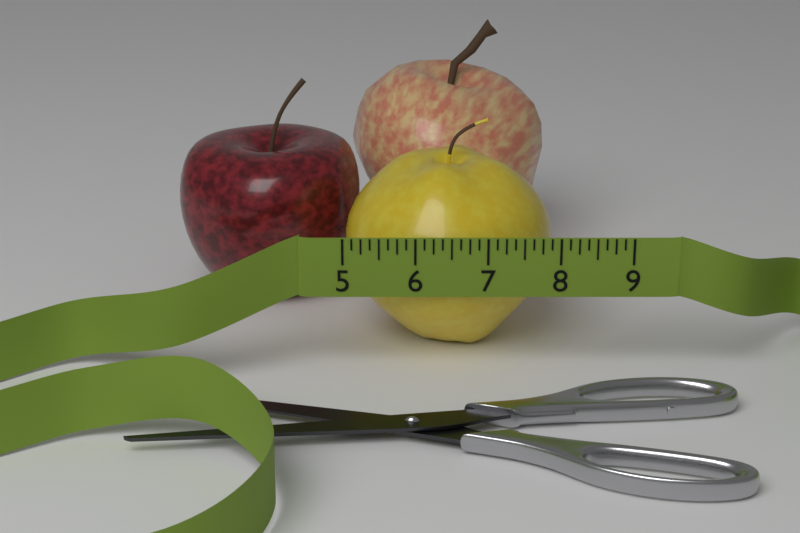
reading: 8.000 (no unit)
